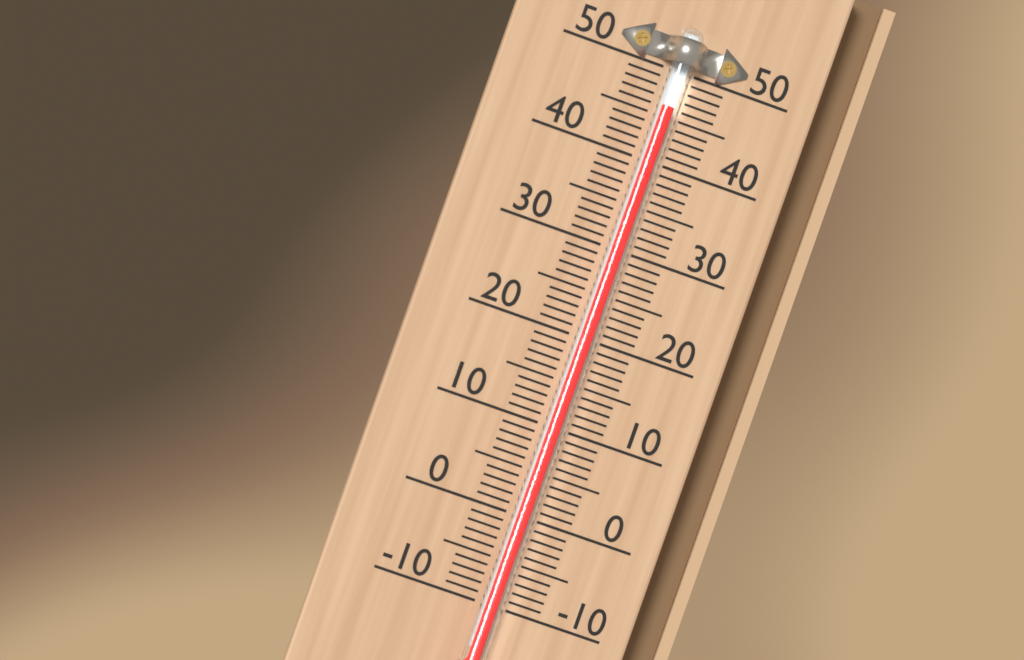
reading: 46 (no unit)
